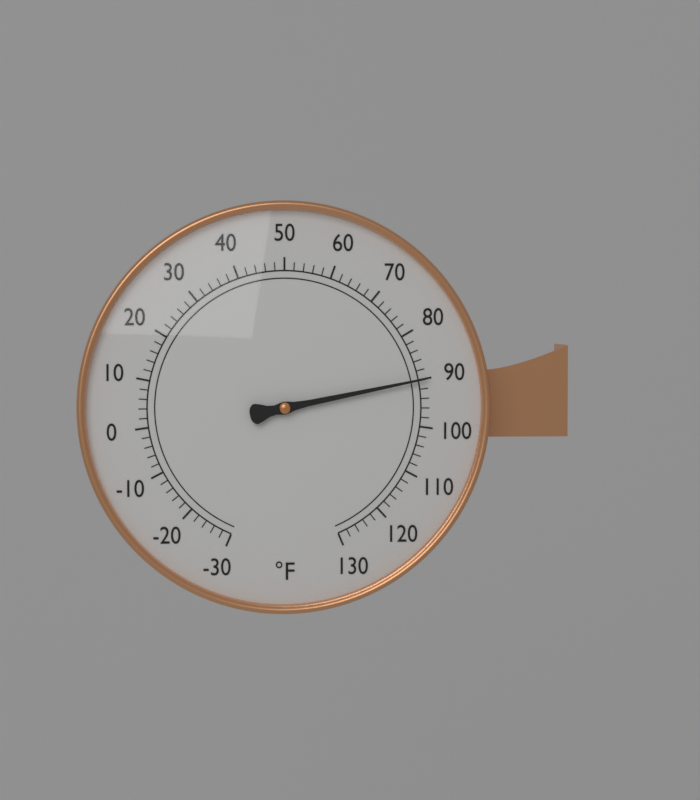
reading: 90 °F
